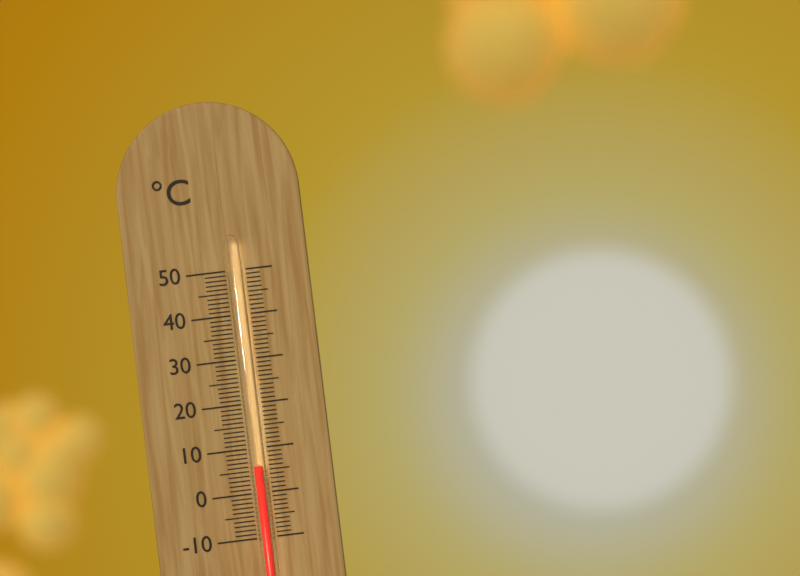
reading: 6 °C
